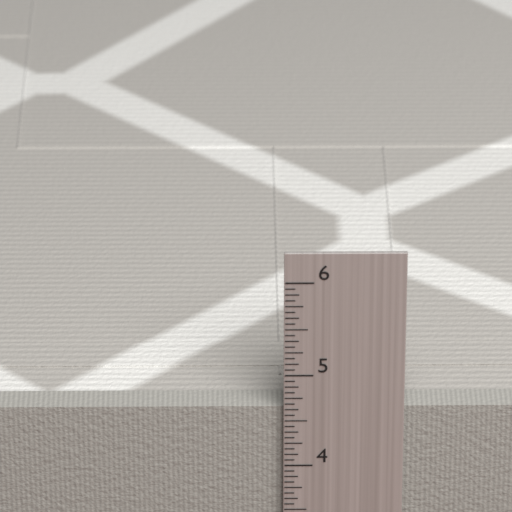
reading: 4.6250 in
